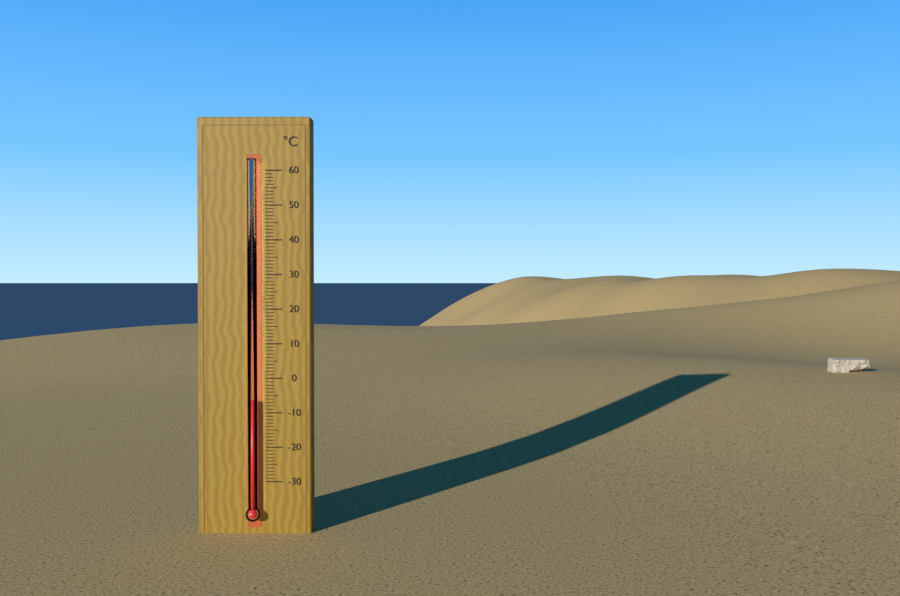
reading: -6 °C
